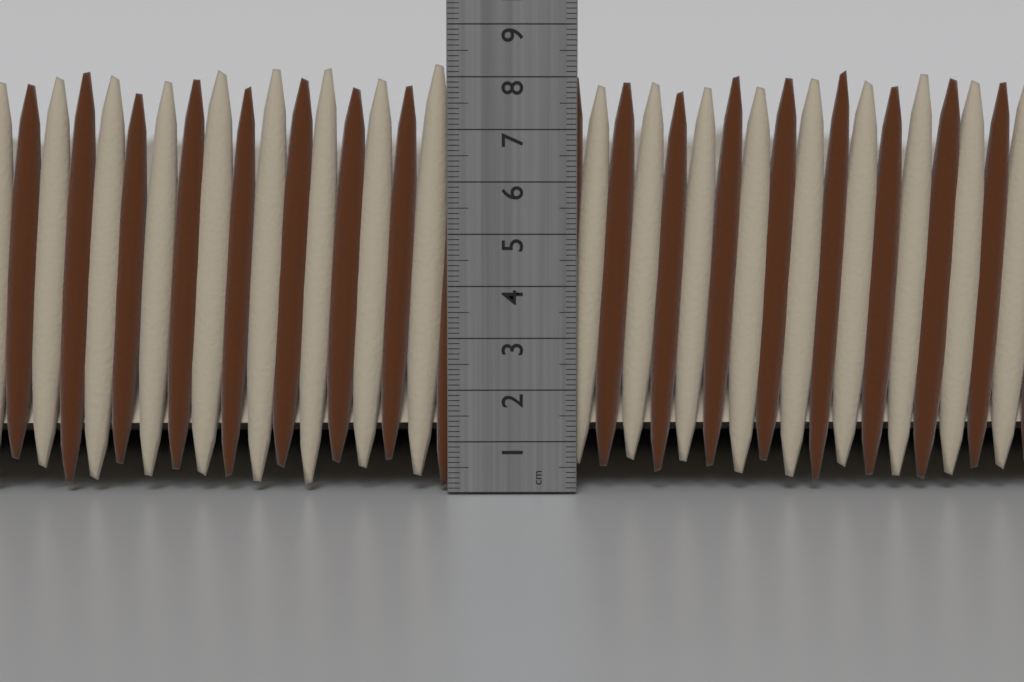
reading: 8.3 cm
